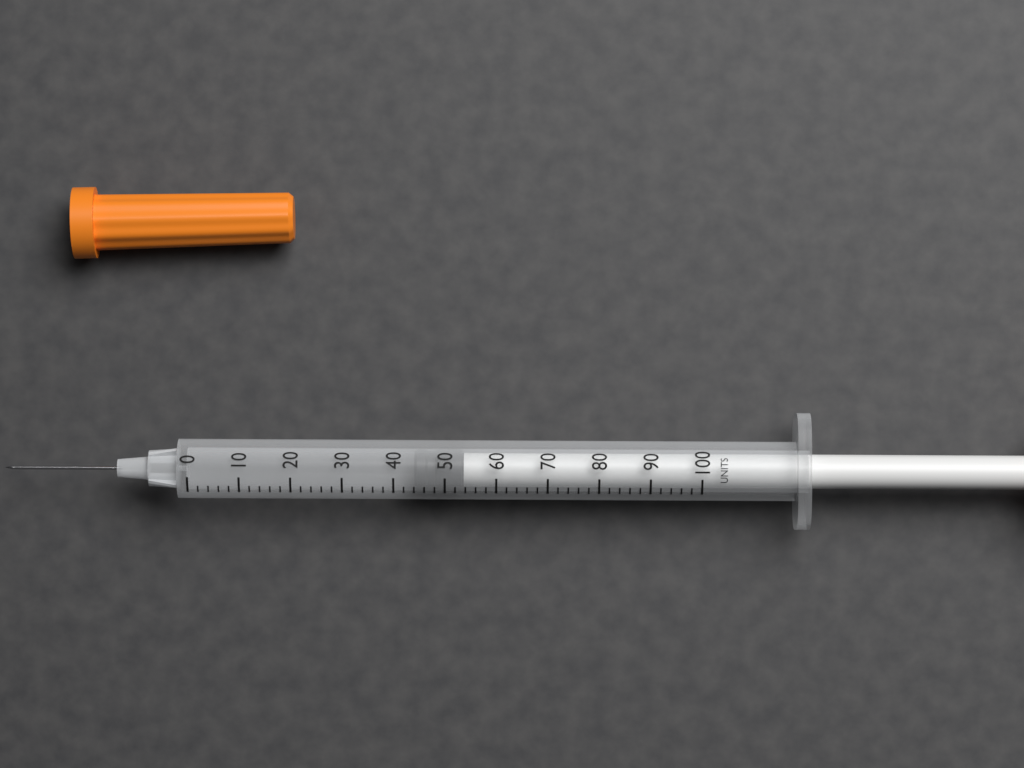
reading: 44 units
